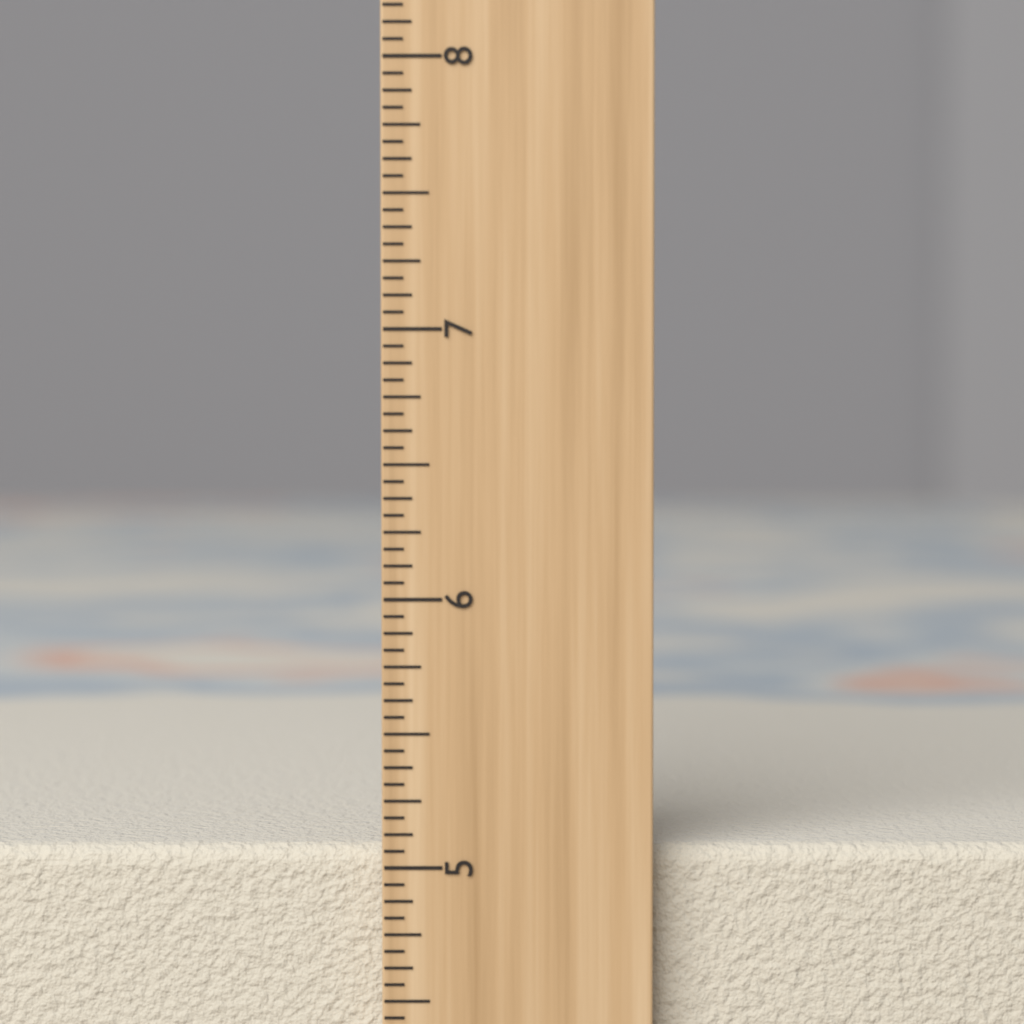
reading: 5.0625 inch
